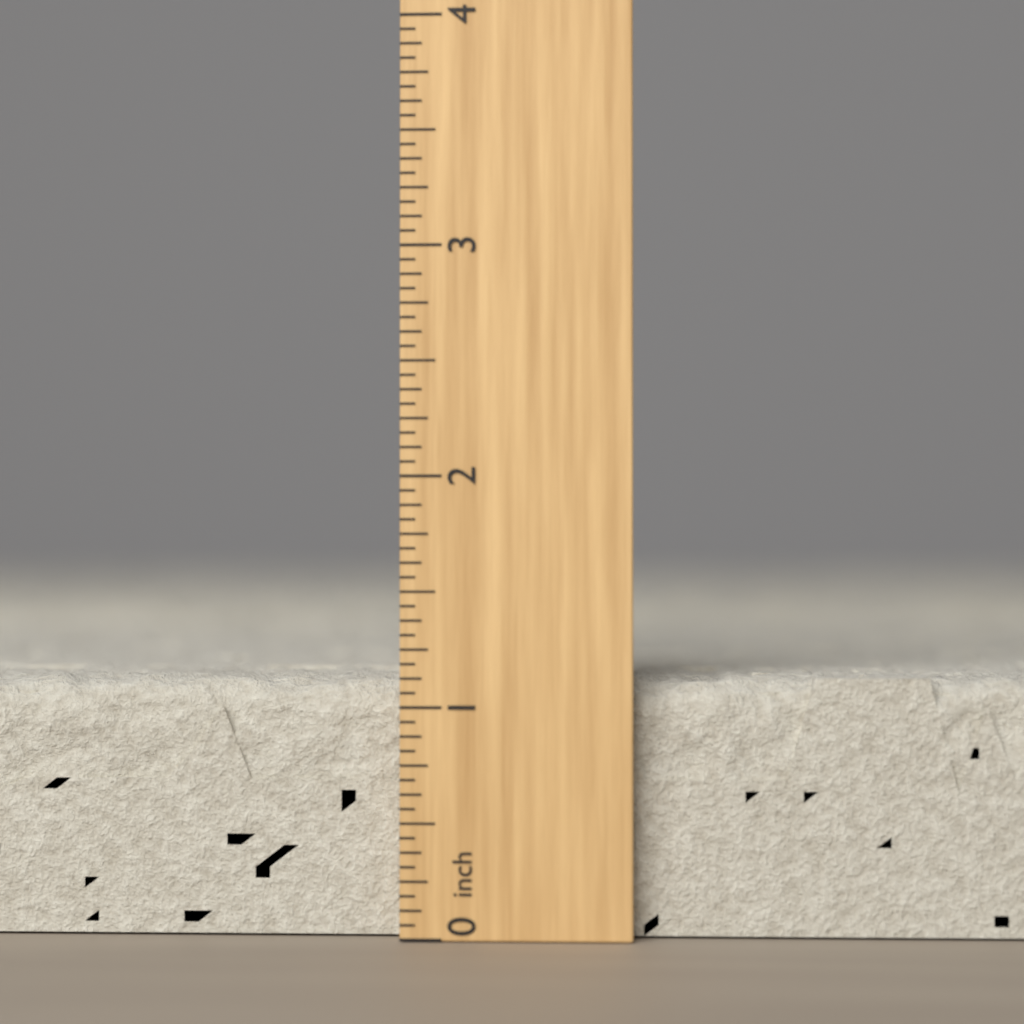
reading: 1.1250 inch
